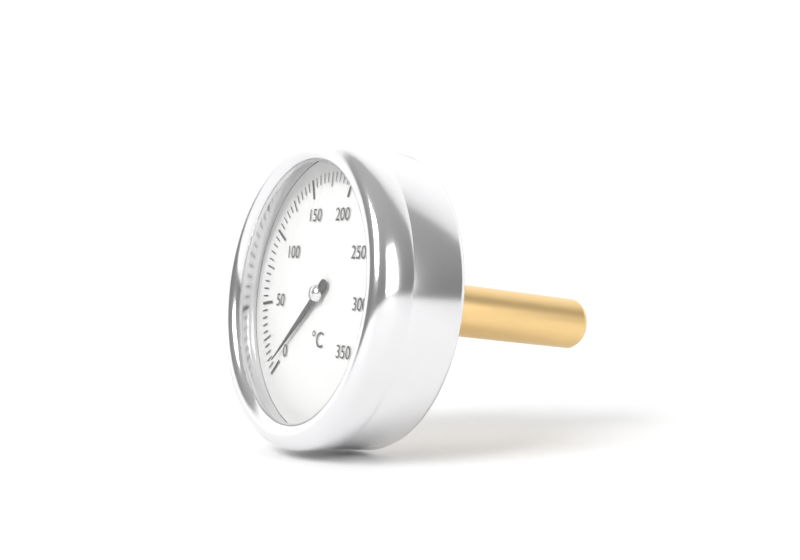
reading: 5 °C
